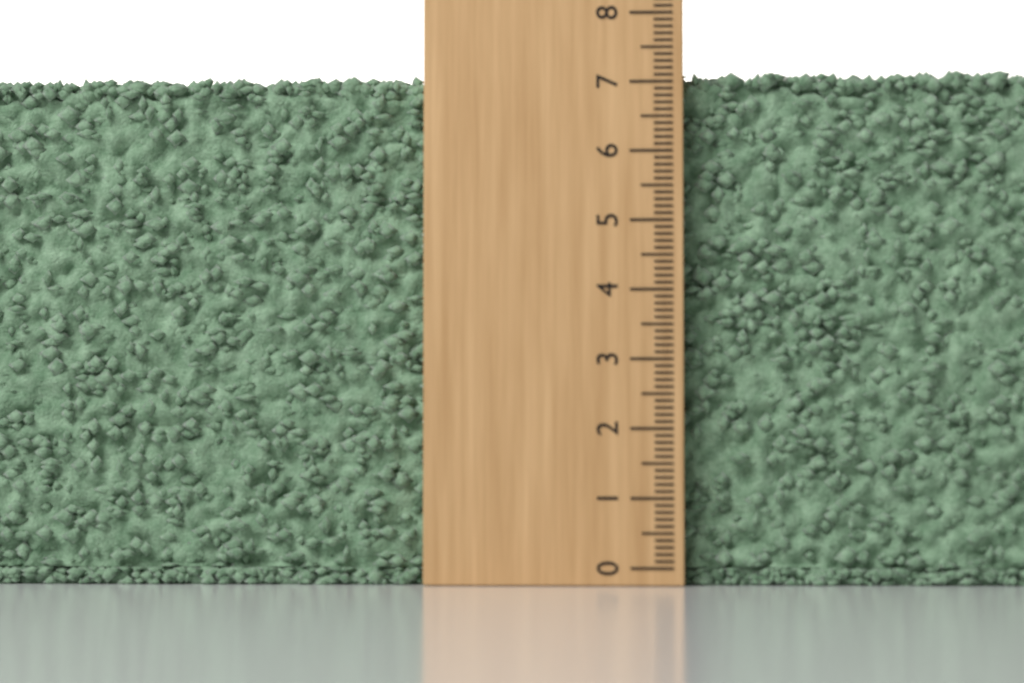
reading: 7.2 (no unit)
